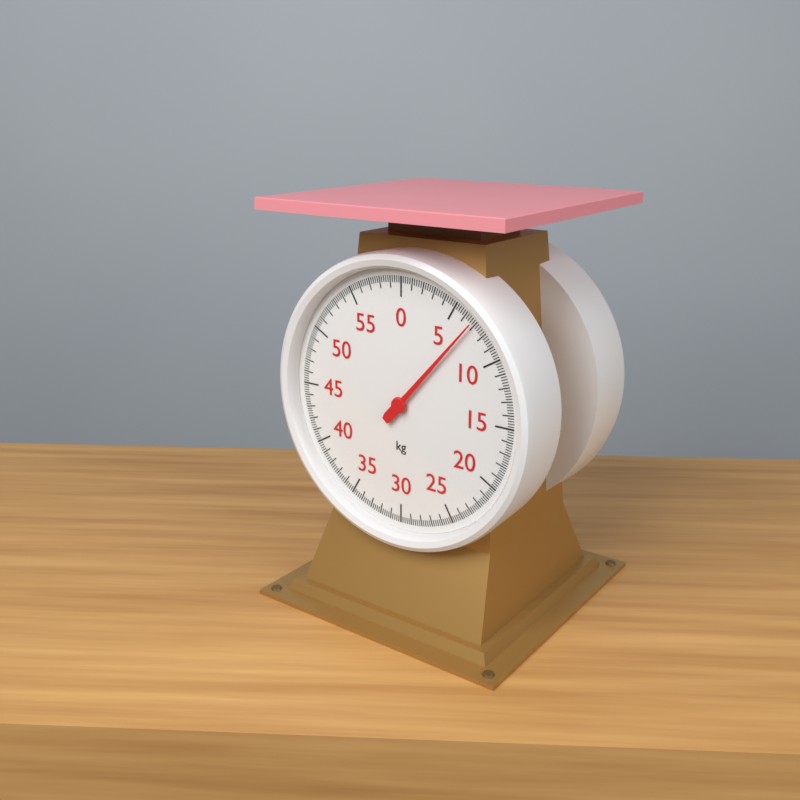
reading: 6.8 kg
